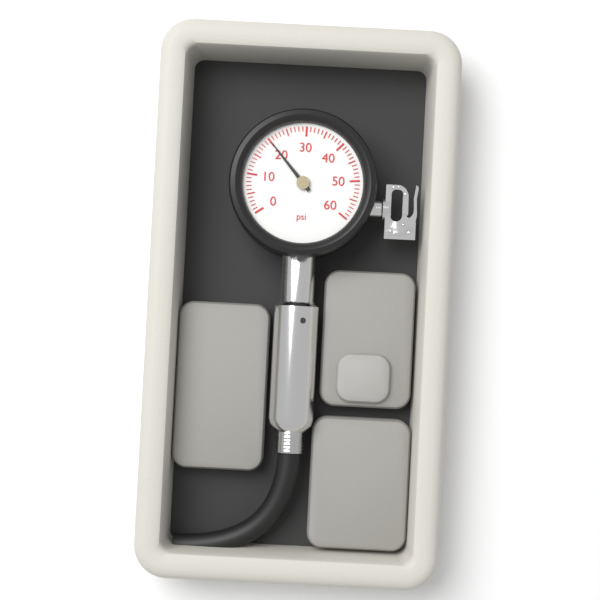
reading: 20 psi
